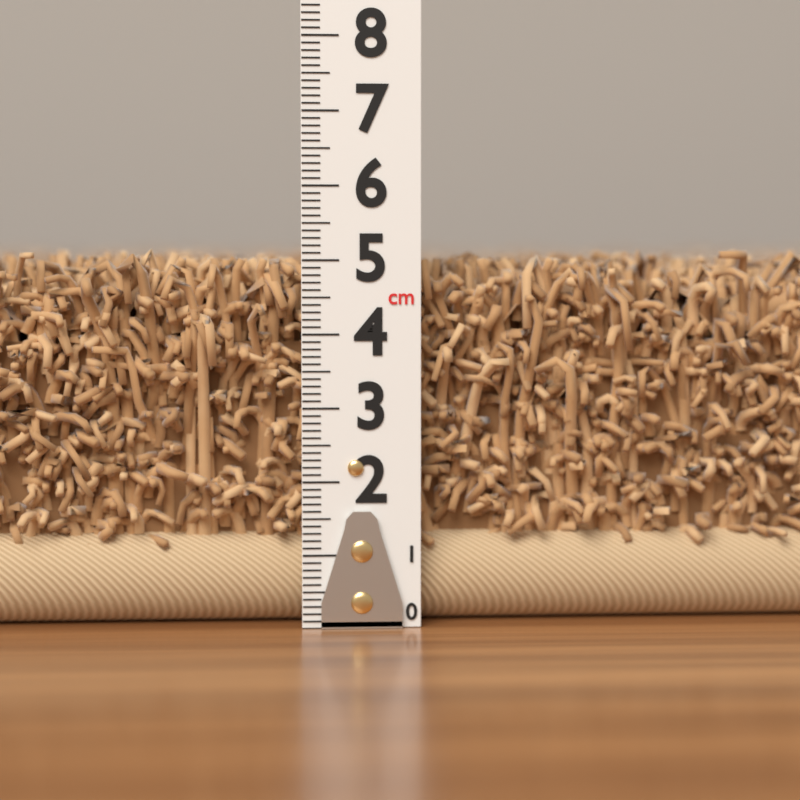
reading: 5.3 cm
